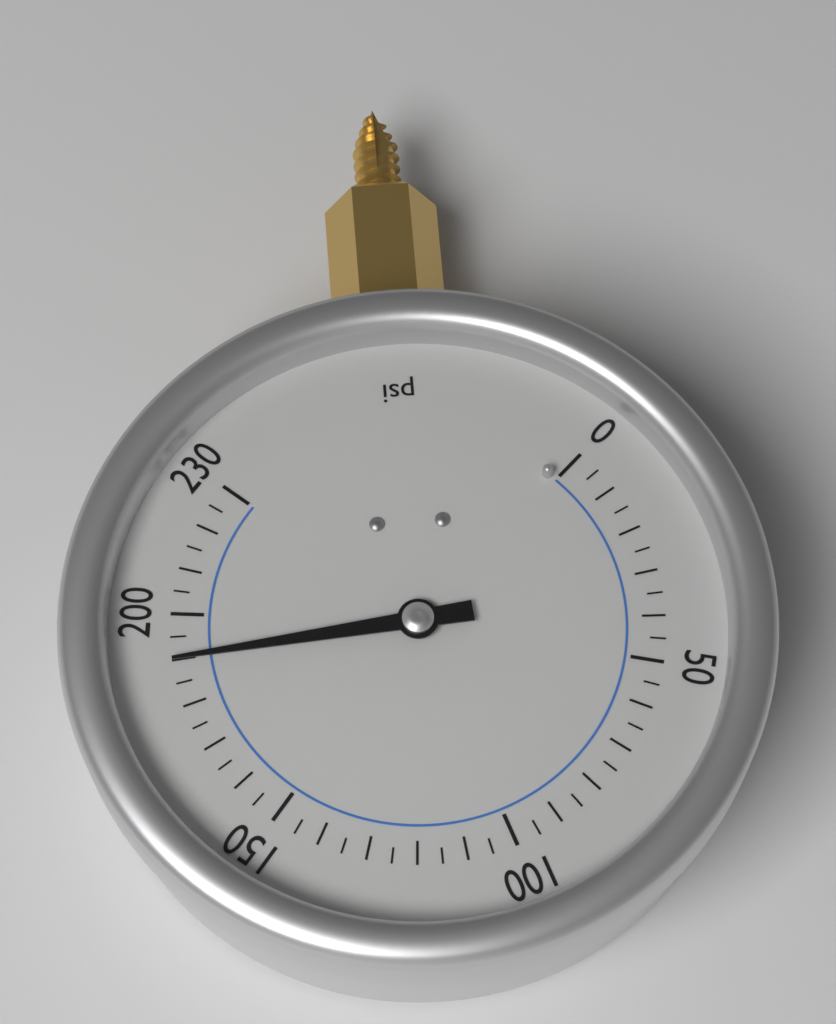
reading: 190 psi
